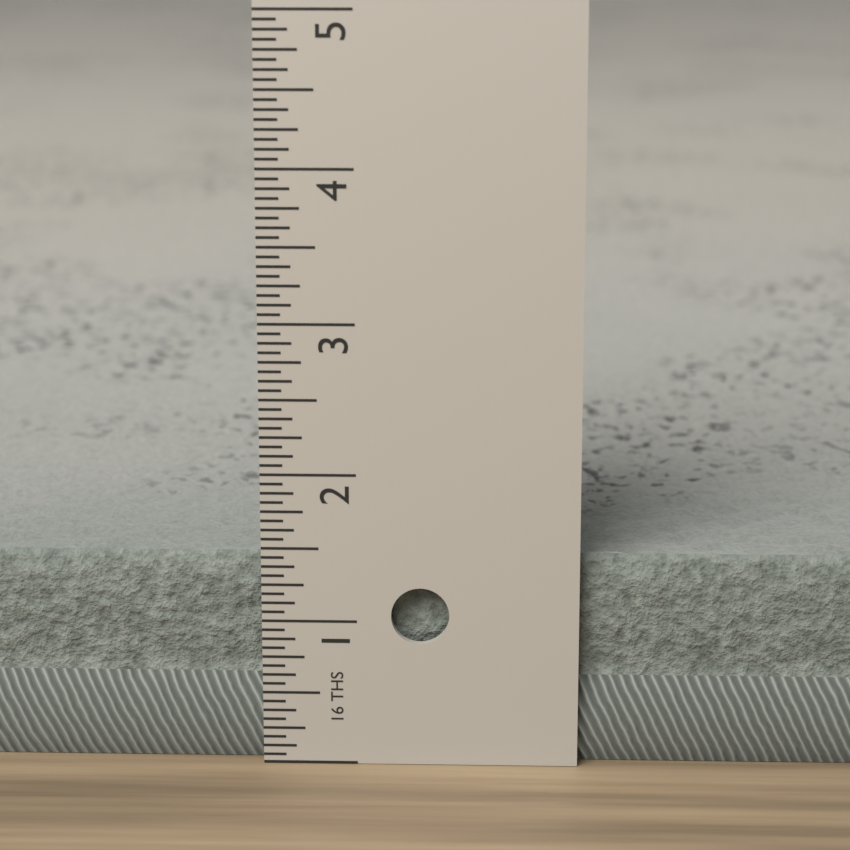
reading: 1.4375 in
